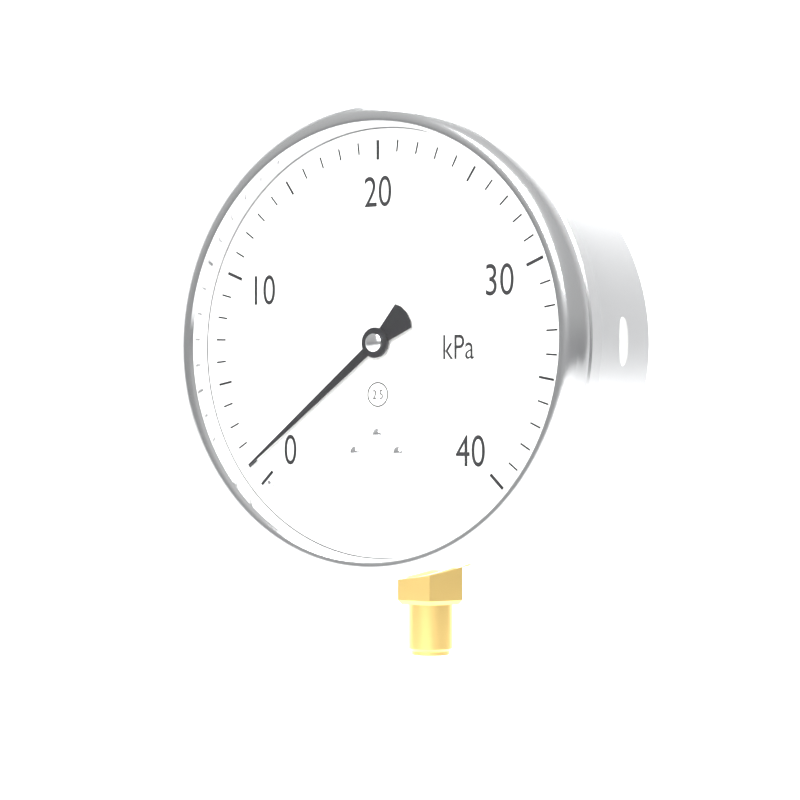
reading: 1 kPa
